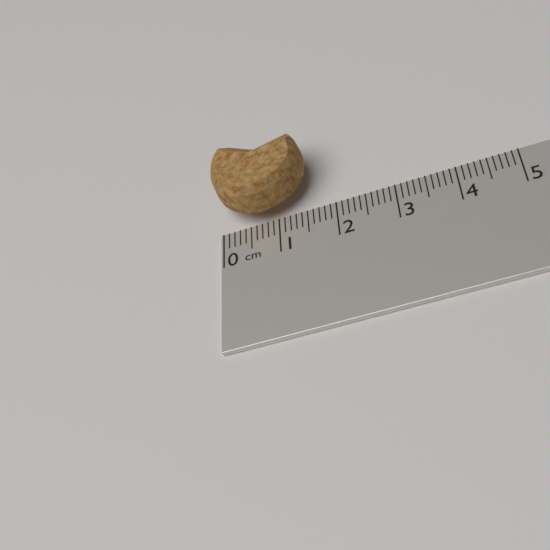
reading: 1.6 cm
